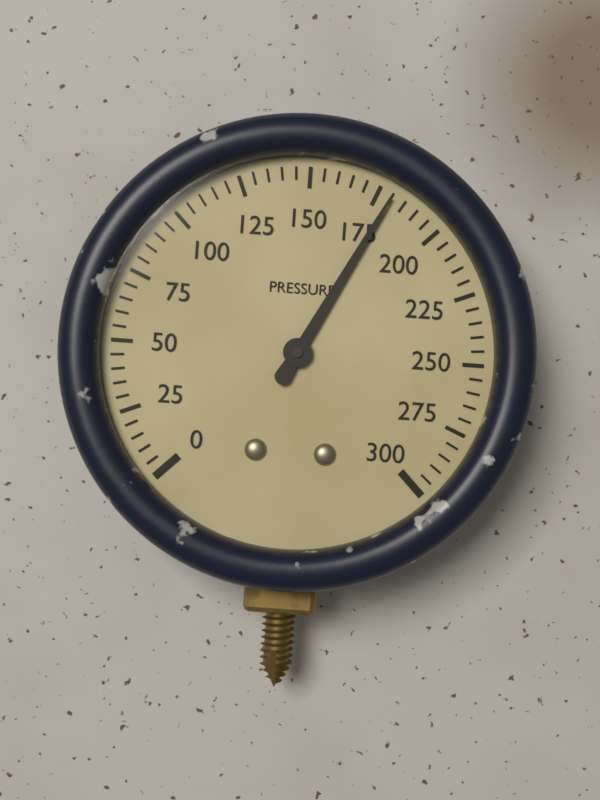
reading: 180 (no unit)
